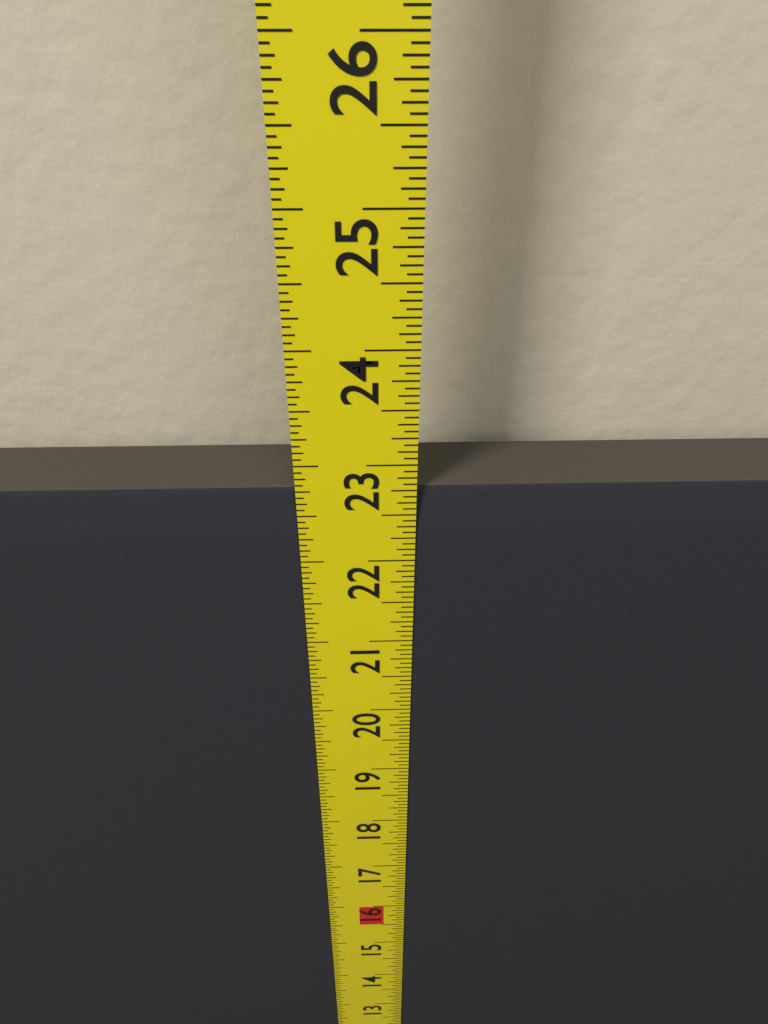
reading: 22.7500 in
